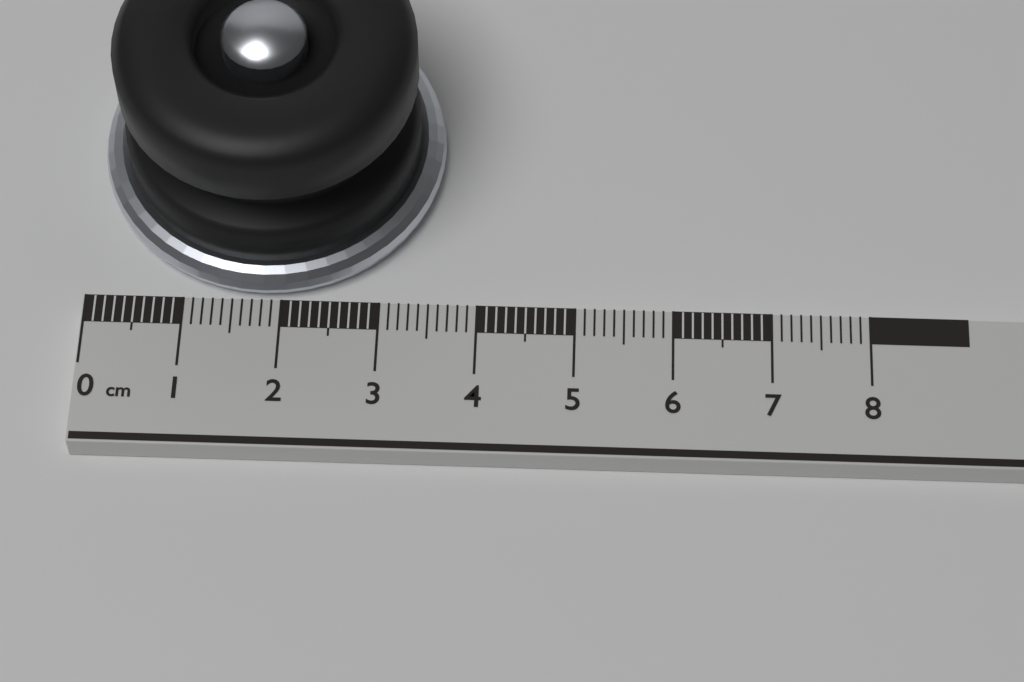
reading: 3.6 cm
